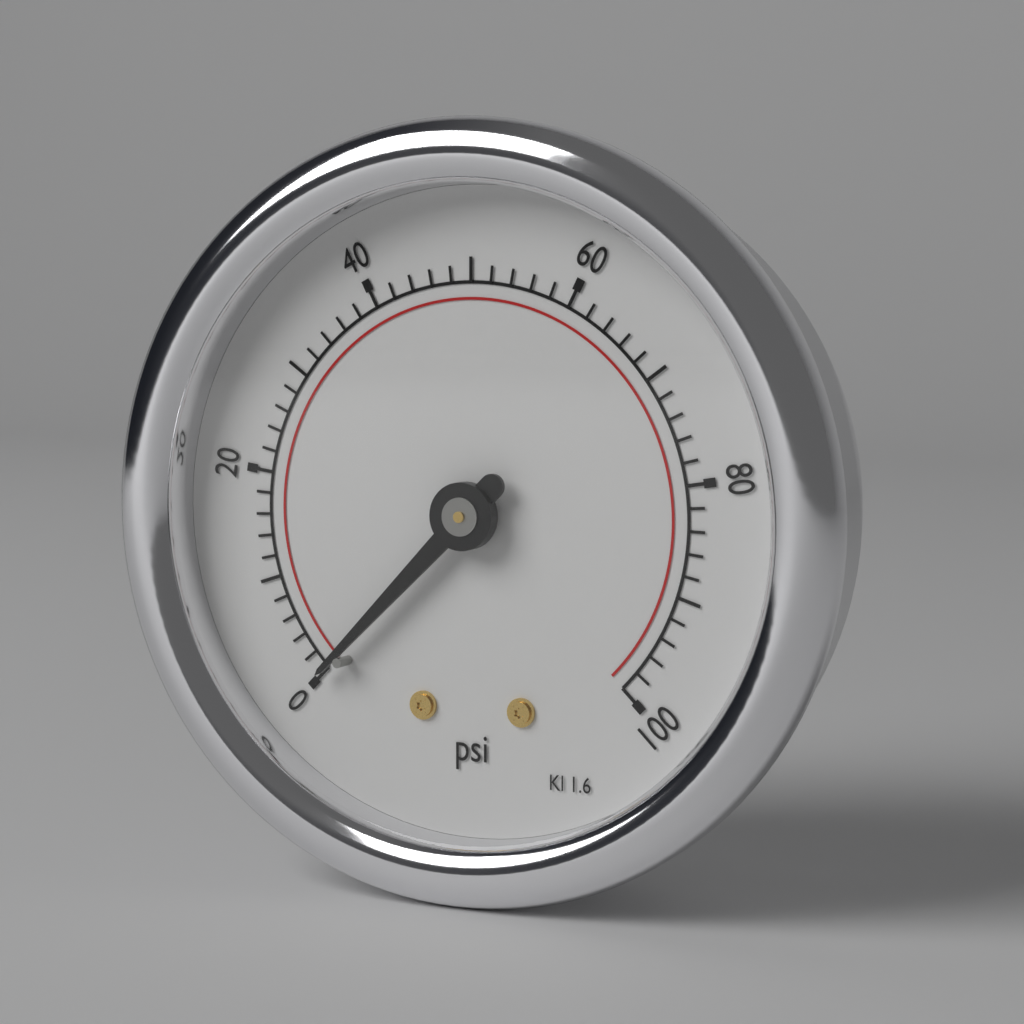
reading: 0 psi
